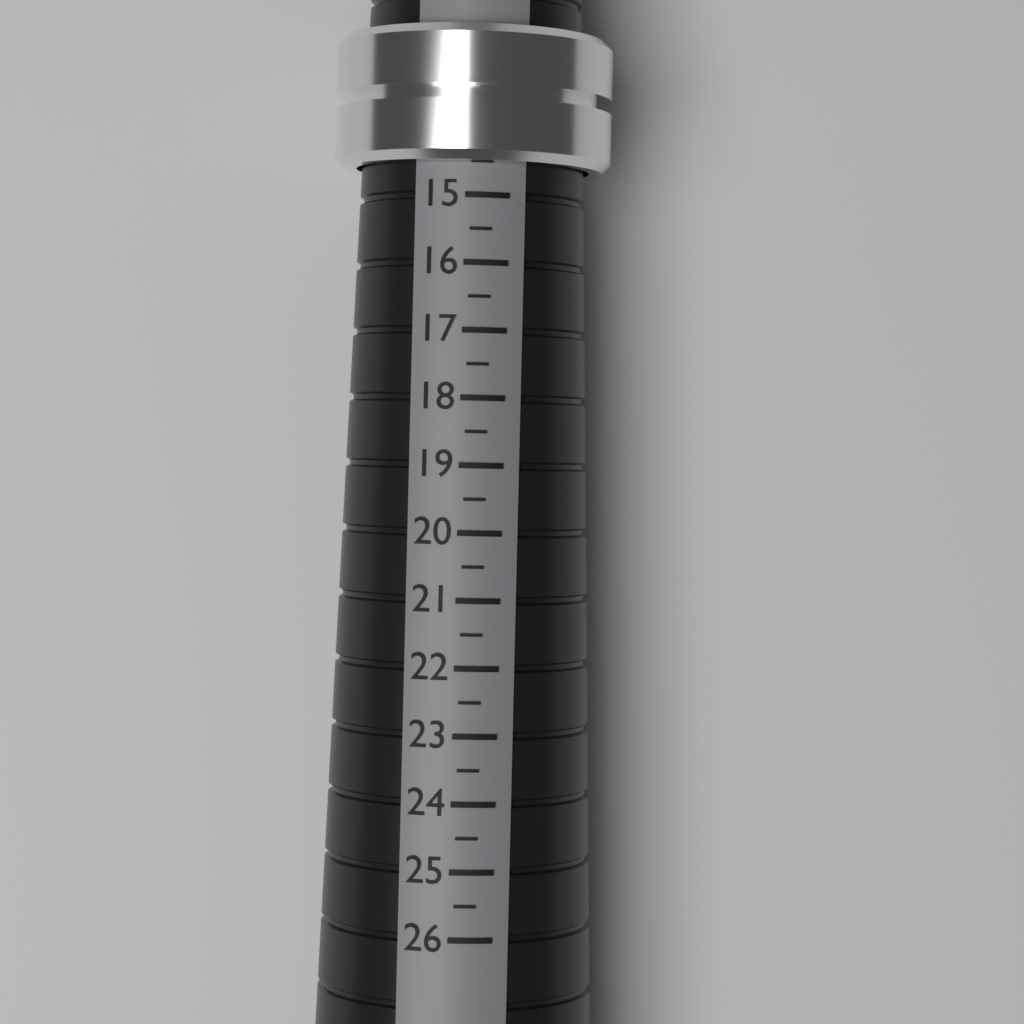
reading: 14.5 (no unit)
